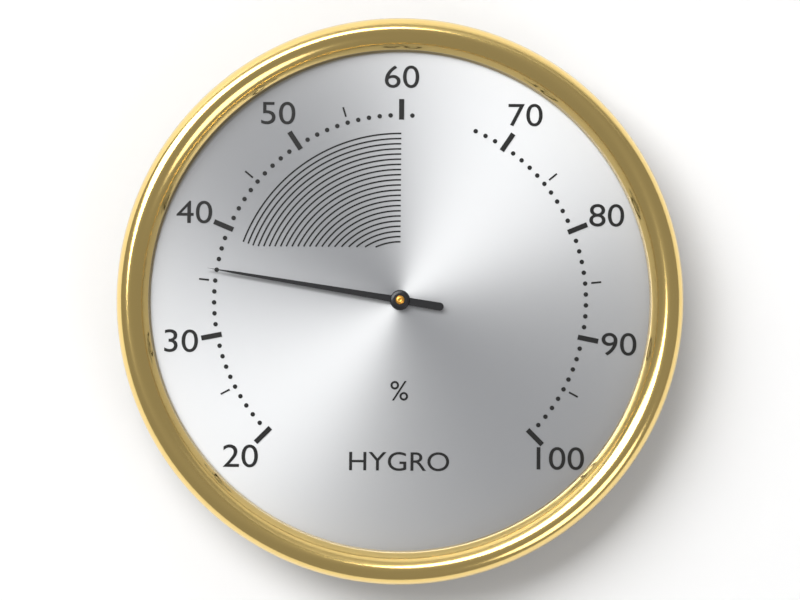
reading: 36 %
